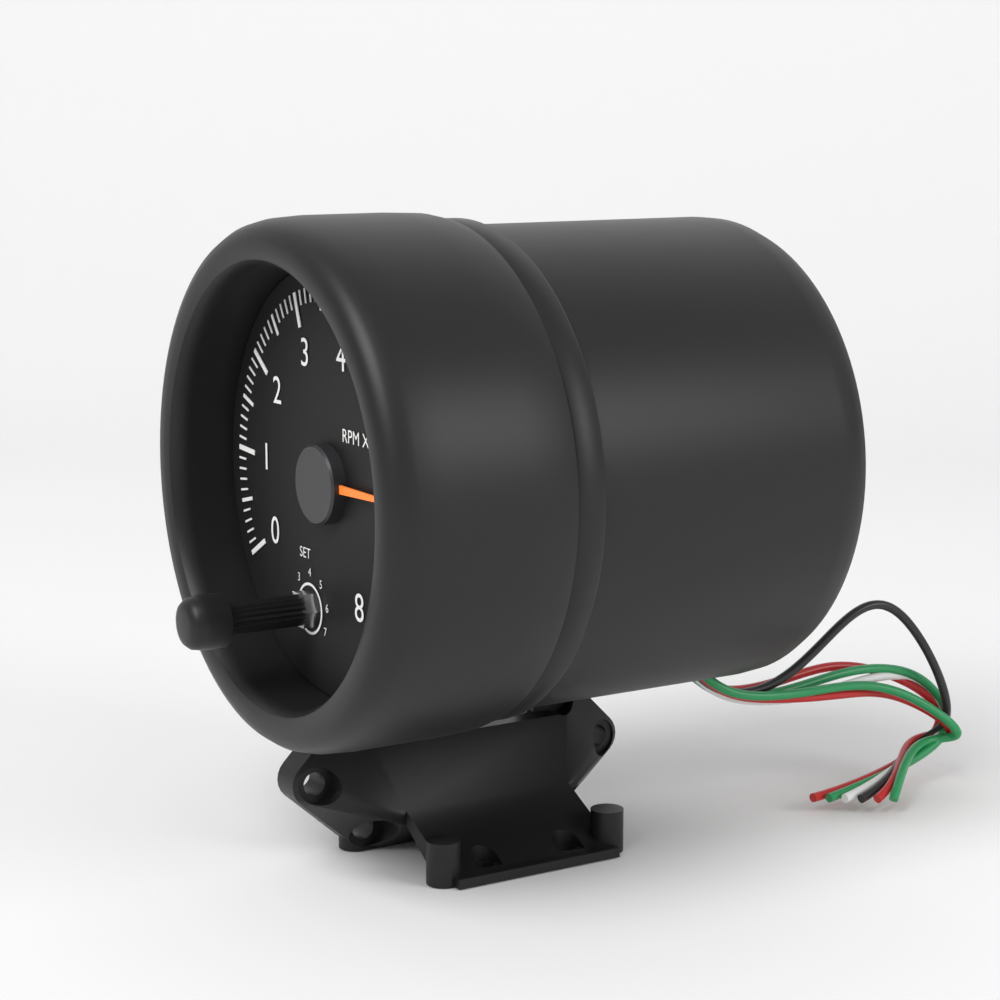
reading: 6.2 RPM x1000
